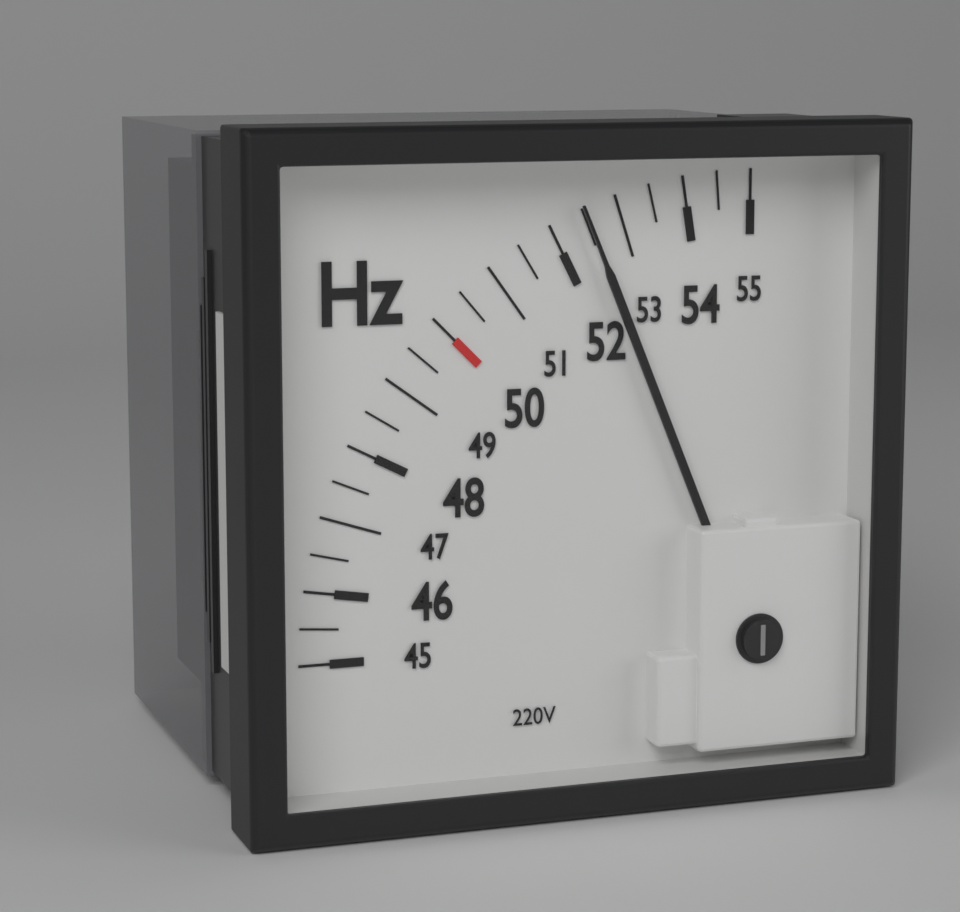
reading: 52.5 Hz
